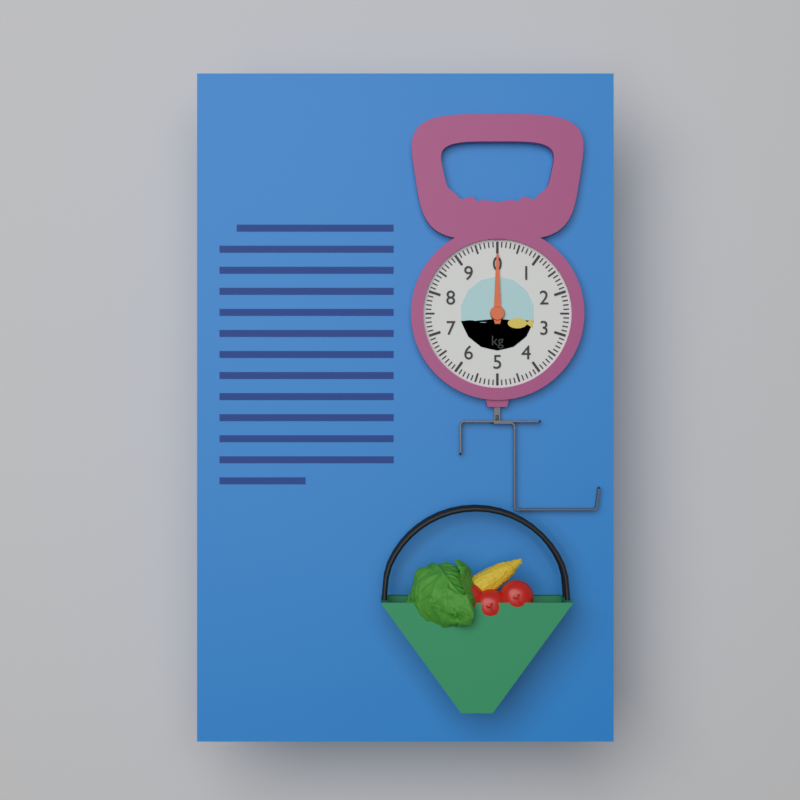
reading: 0.0 kg
